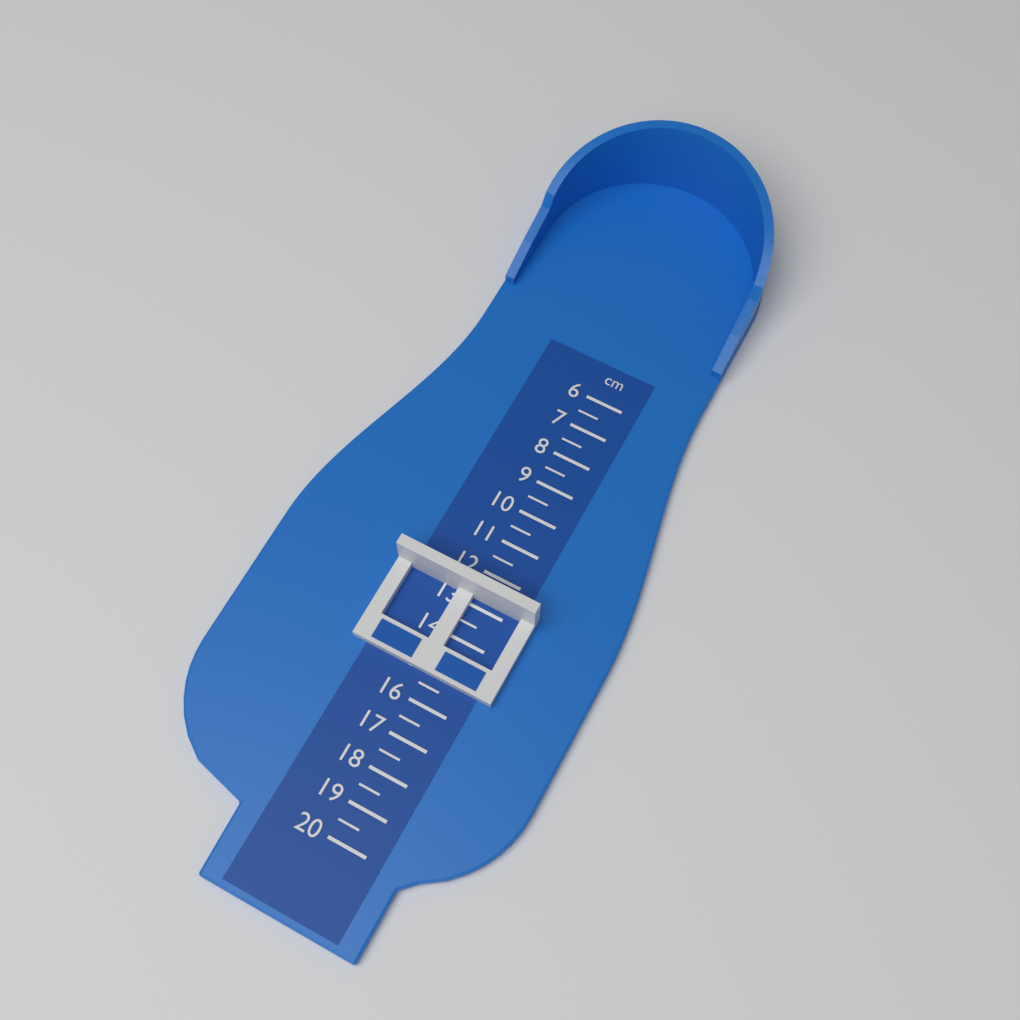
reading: 12.5 cm
